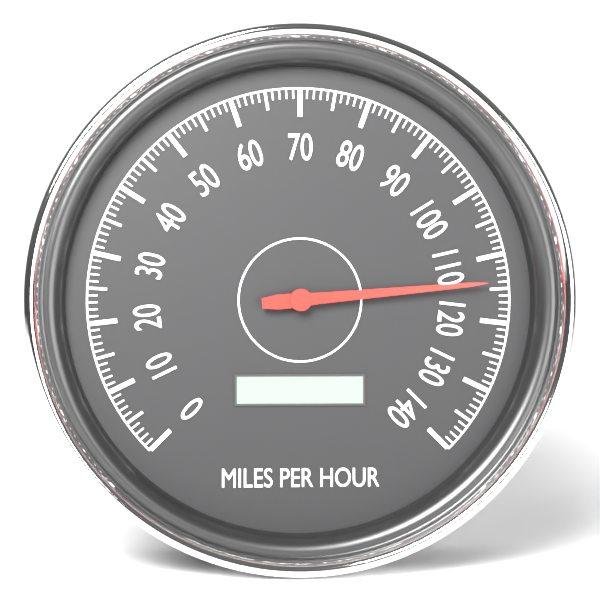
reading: 114 mph
